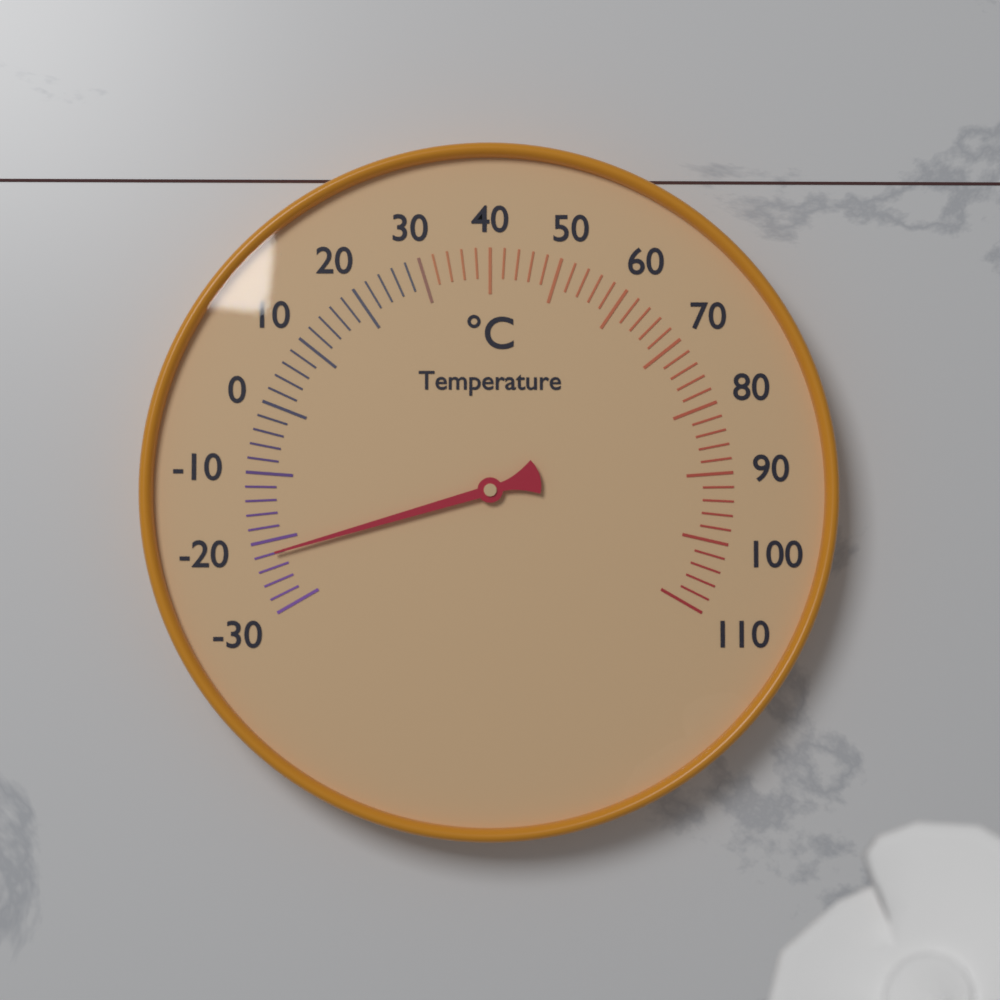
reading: -22 °C
